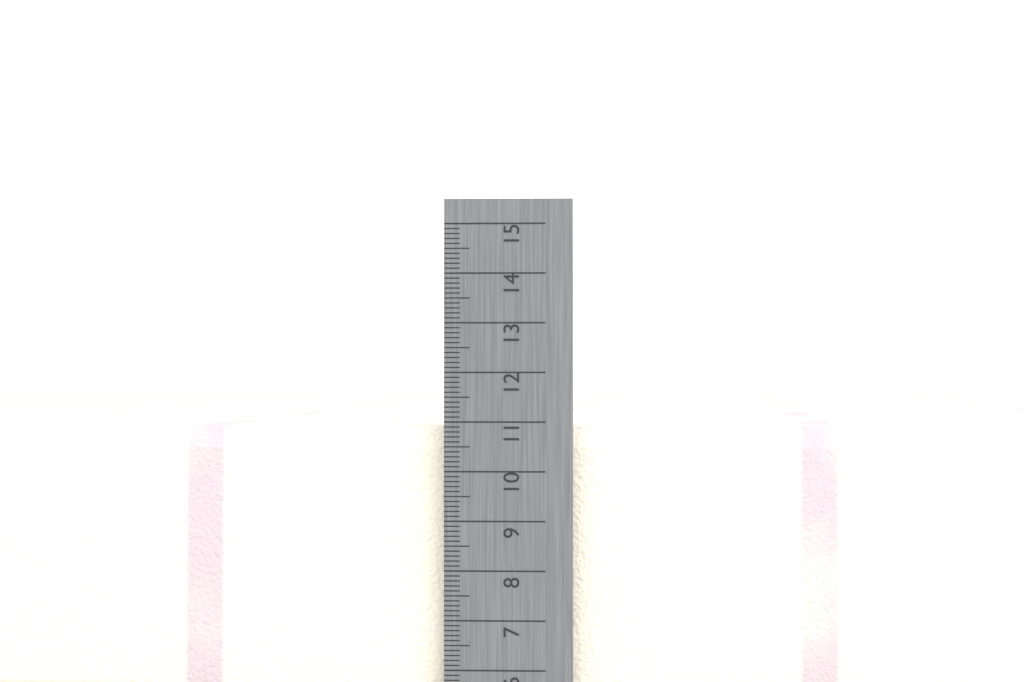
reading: 10.9 cm
